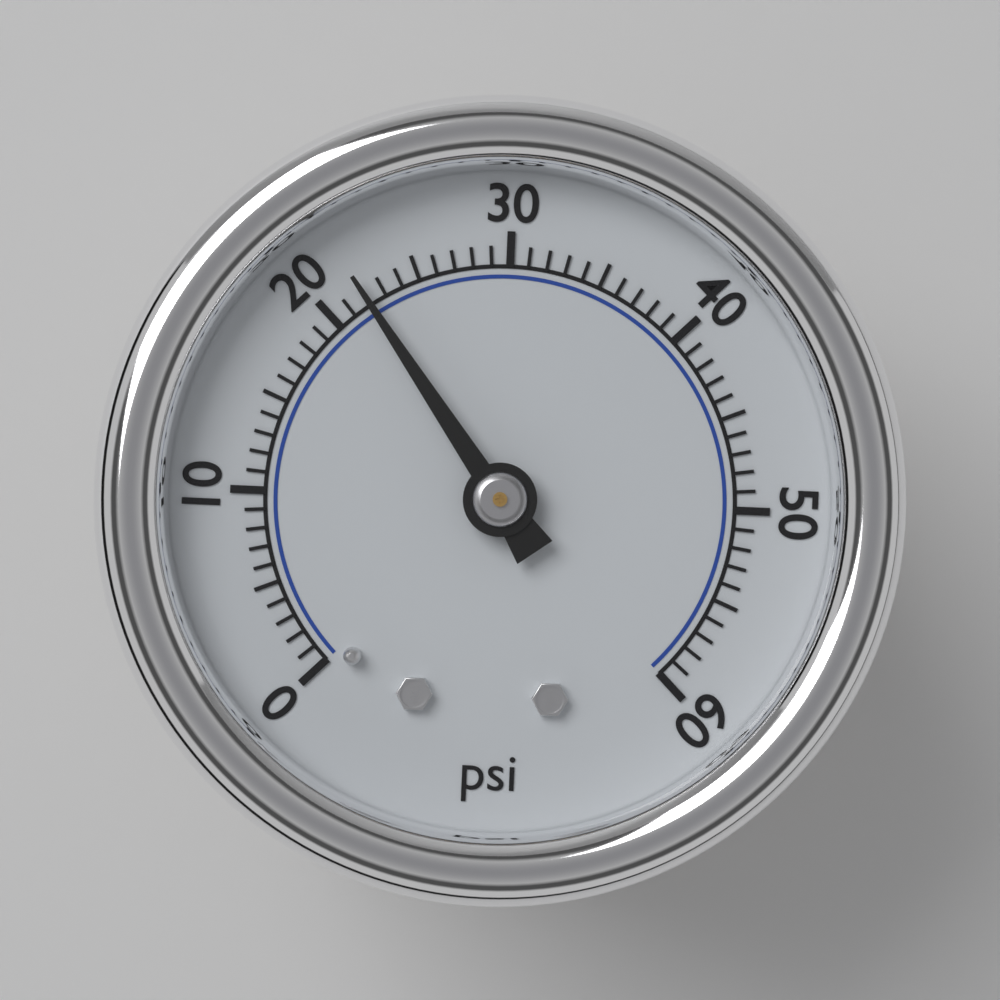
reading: 22 psi
